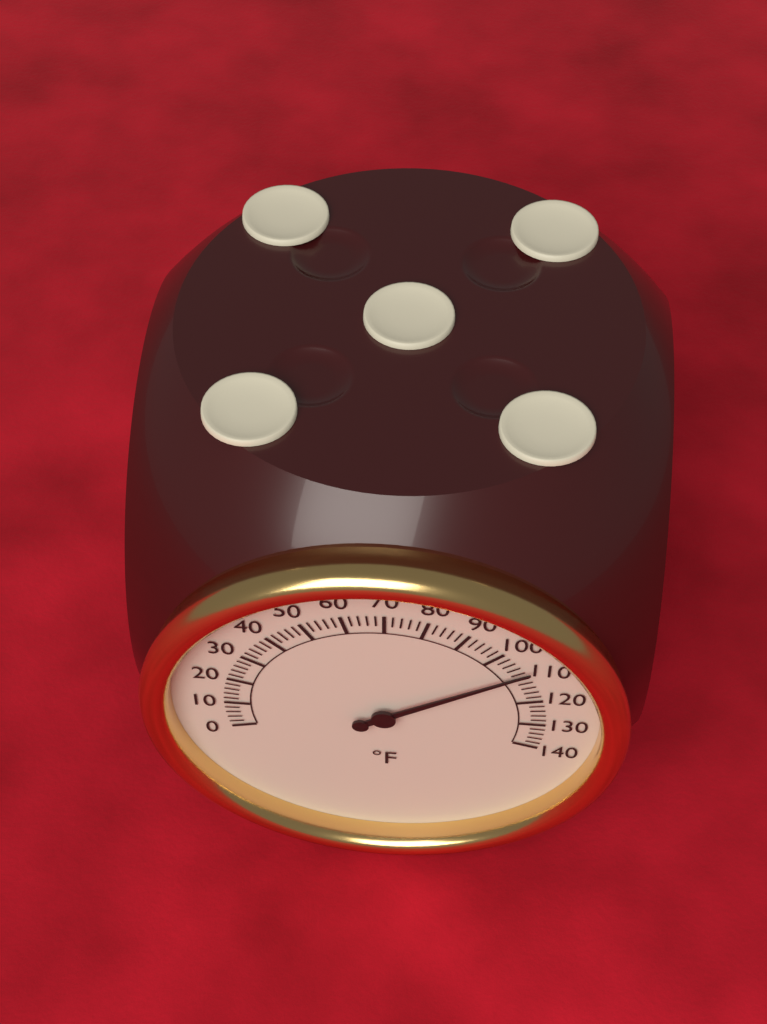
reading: 108 °F
